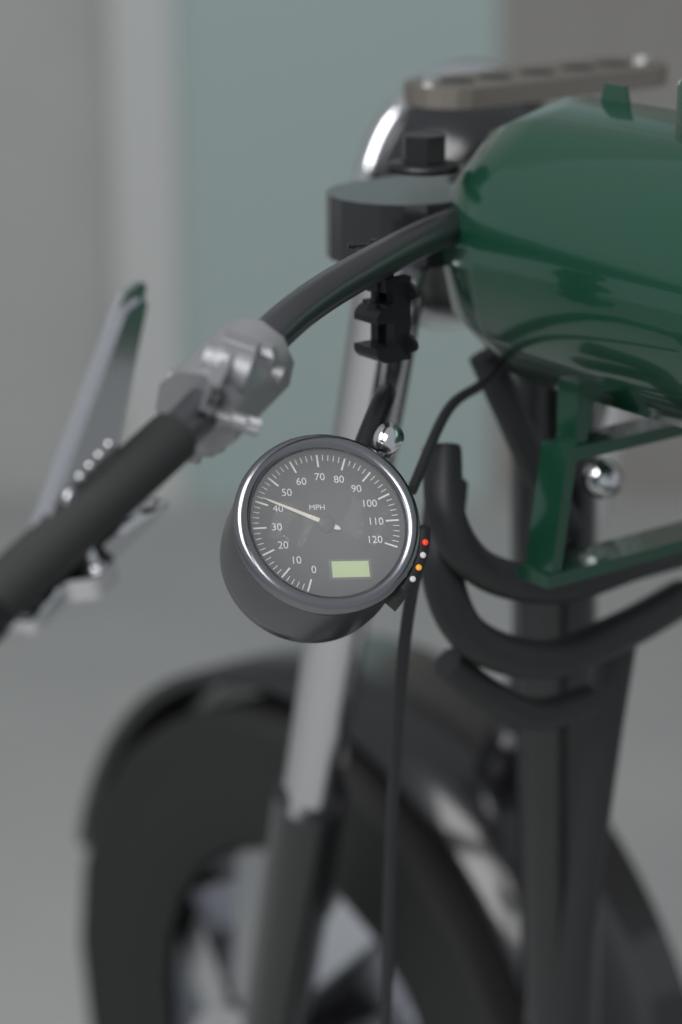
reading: 42 MPH
